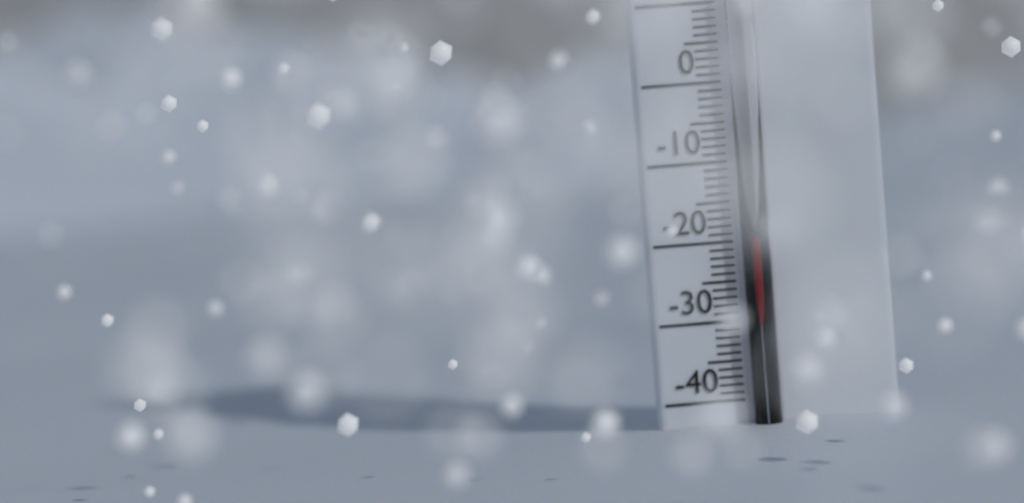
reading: -19 °C
